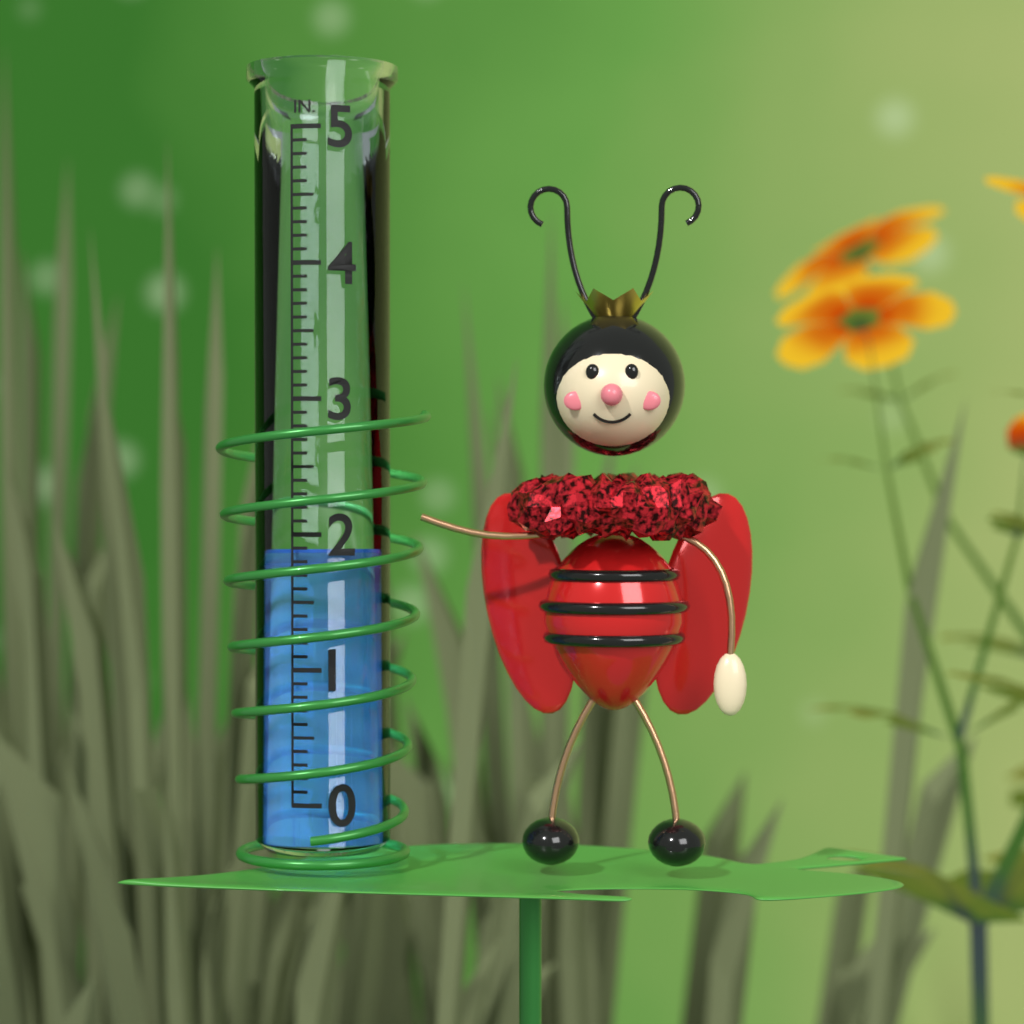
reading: 1.9 in
